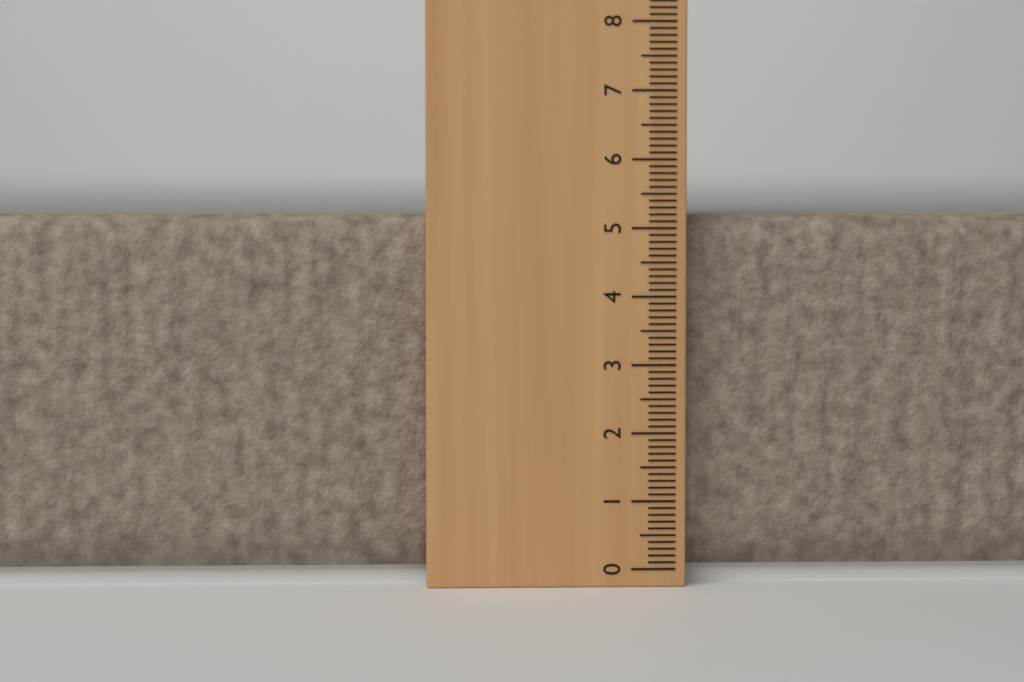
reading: 5.2 cm
